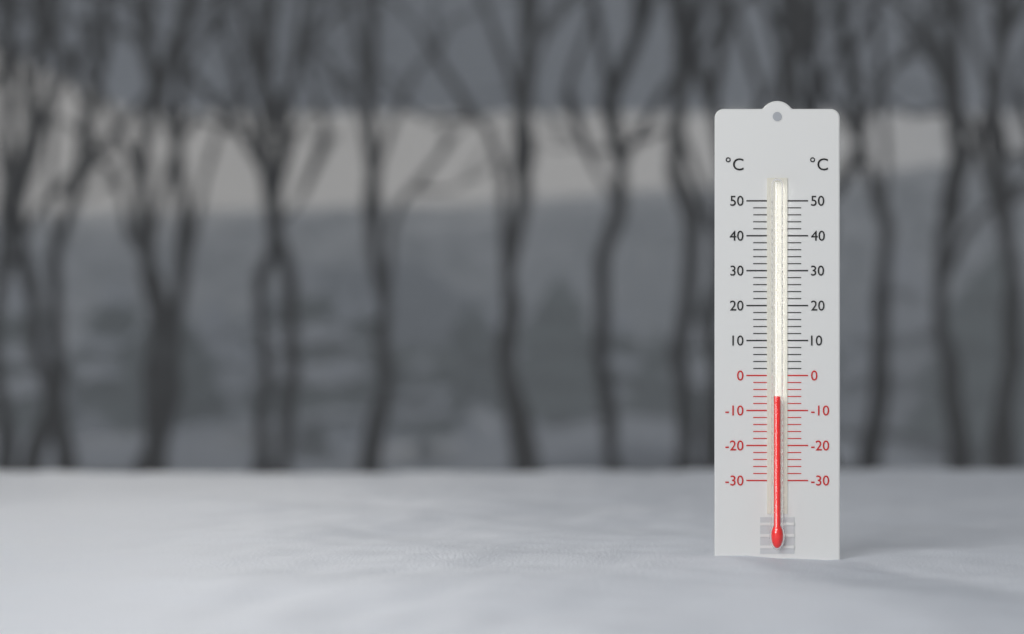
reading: -6 °C
